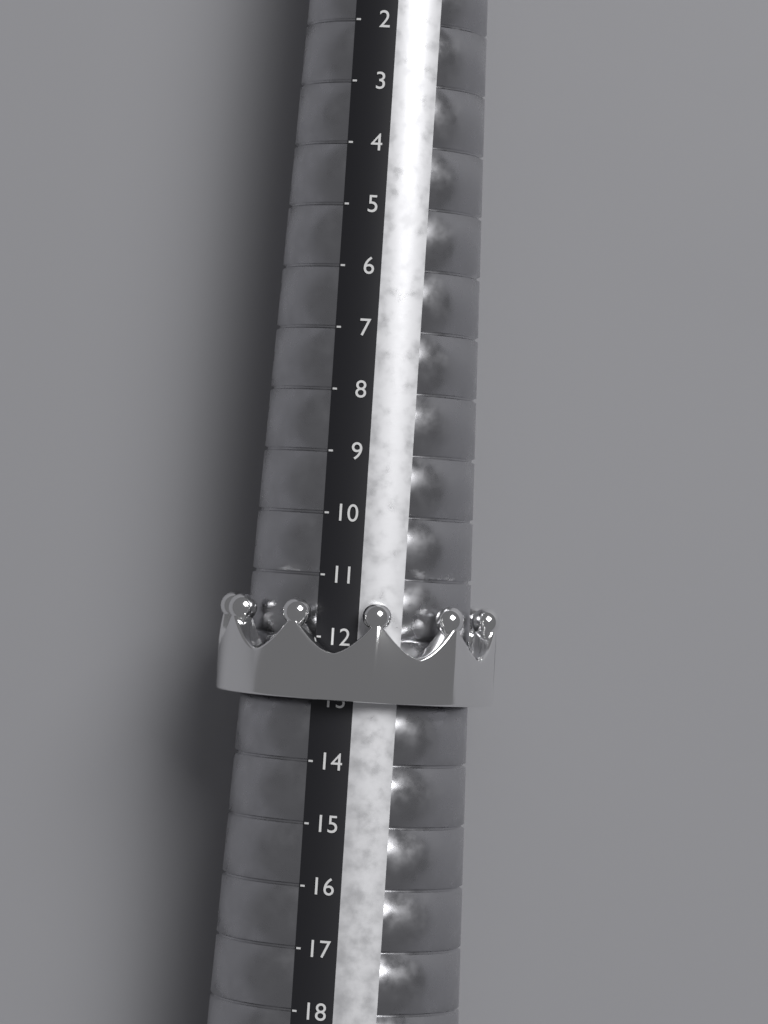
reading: 13 (no unit)
